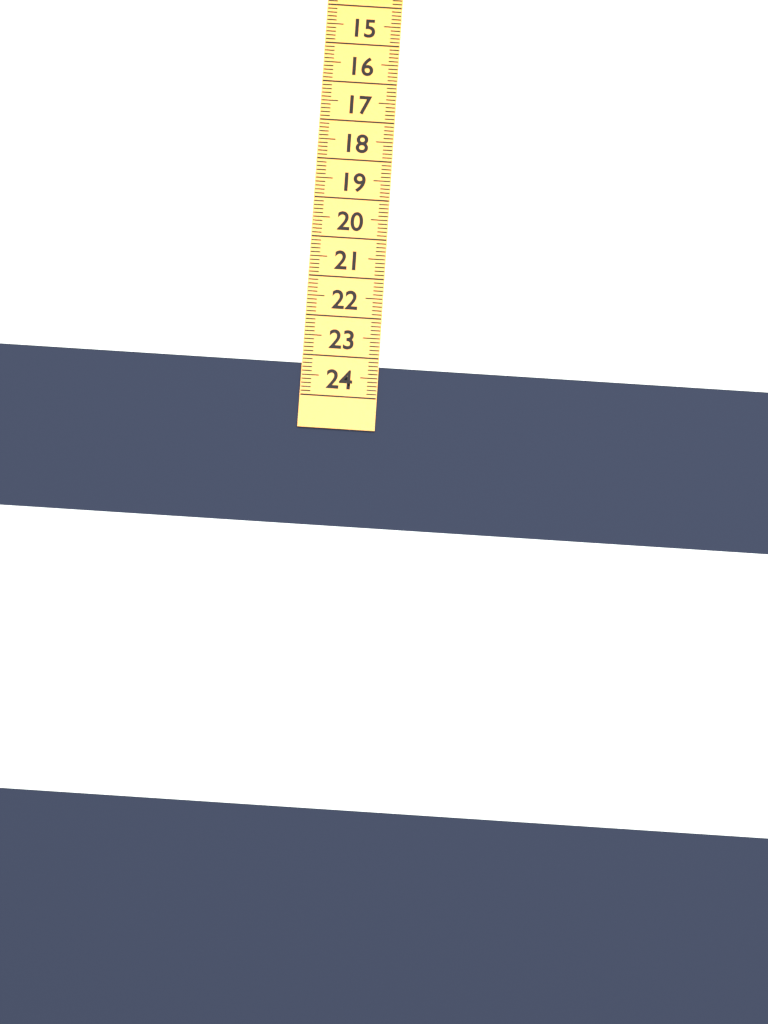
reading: 23.2 (no unit)
